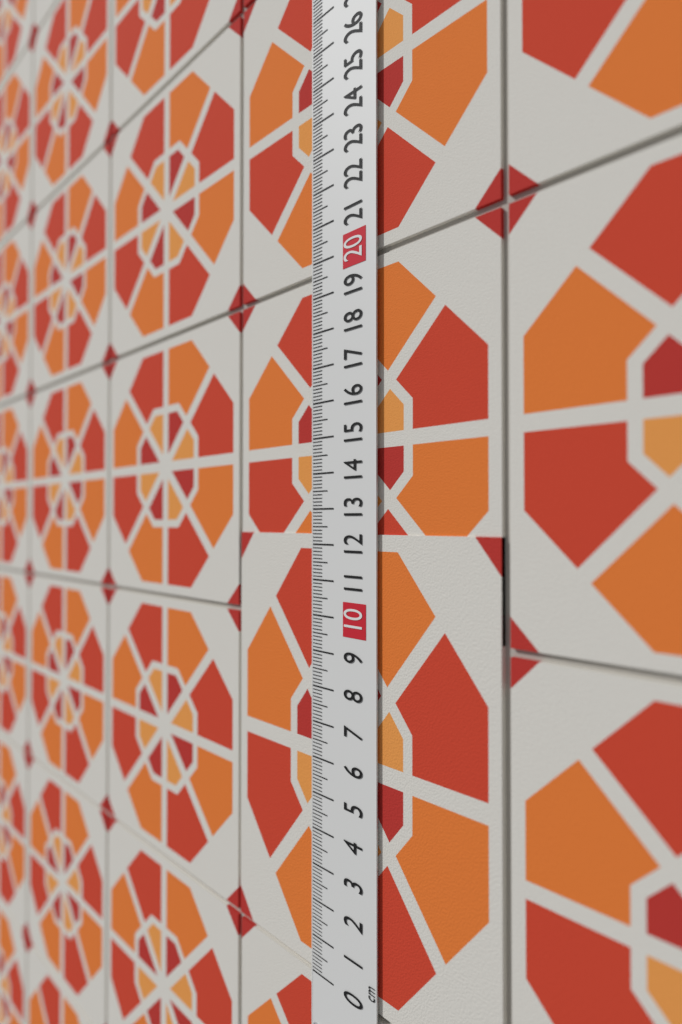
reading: 12.3 cm
